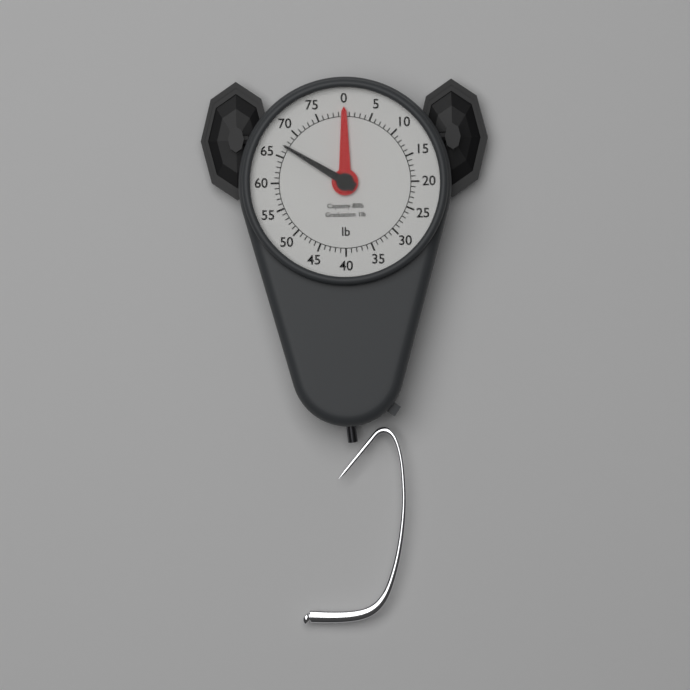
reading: 67 lb
